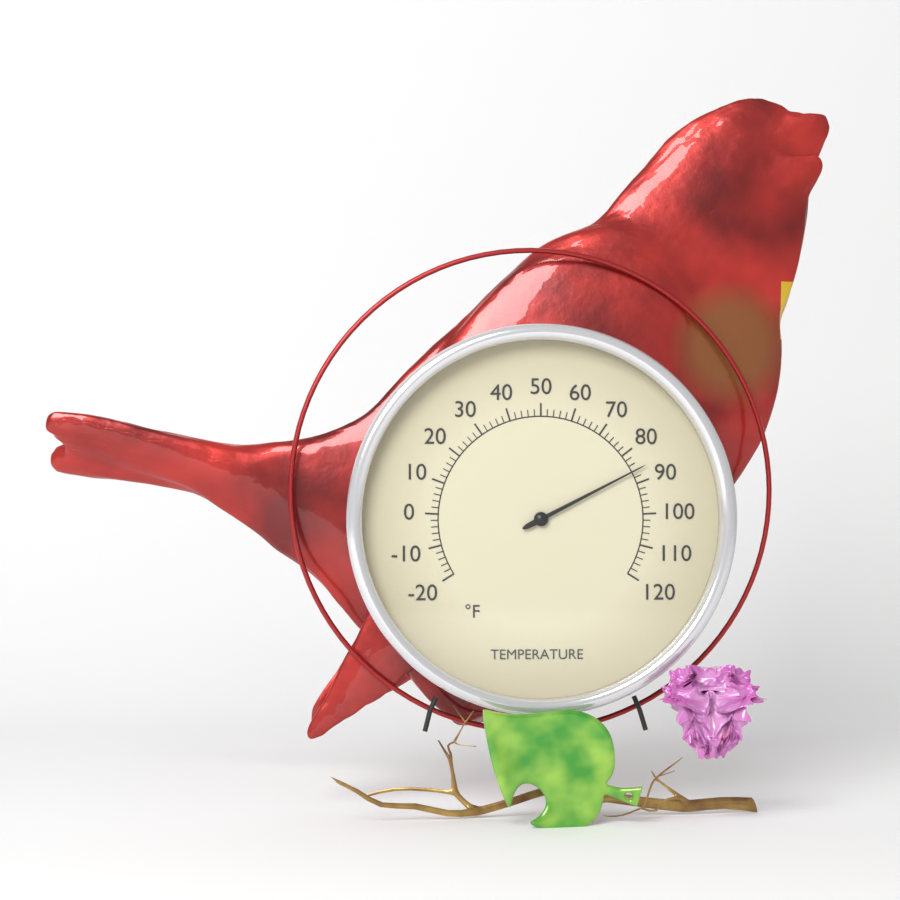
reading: 86 °F
